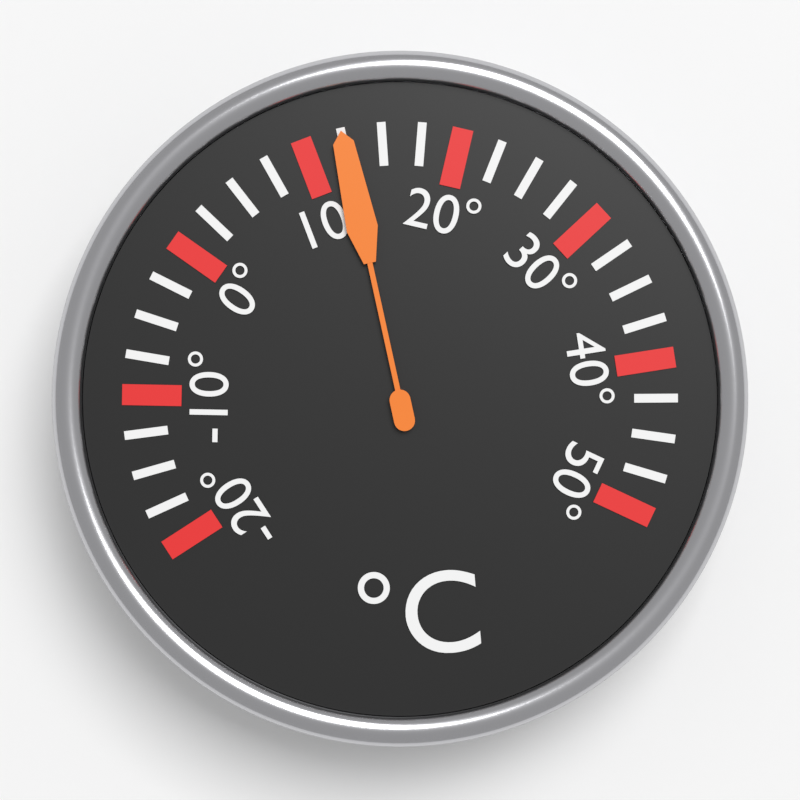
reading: 12.5 °C
